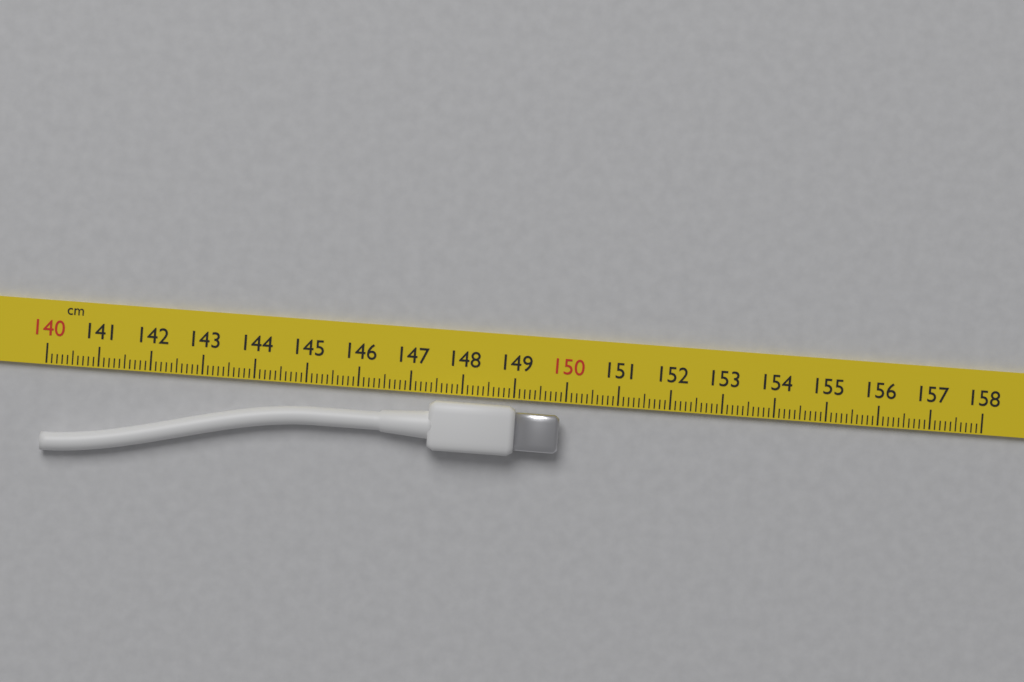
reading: 149.9 cm
